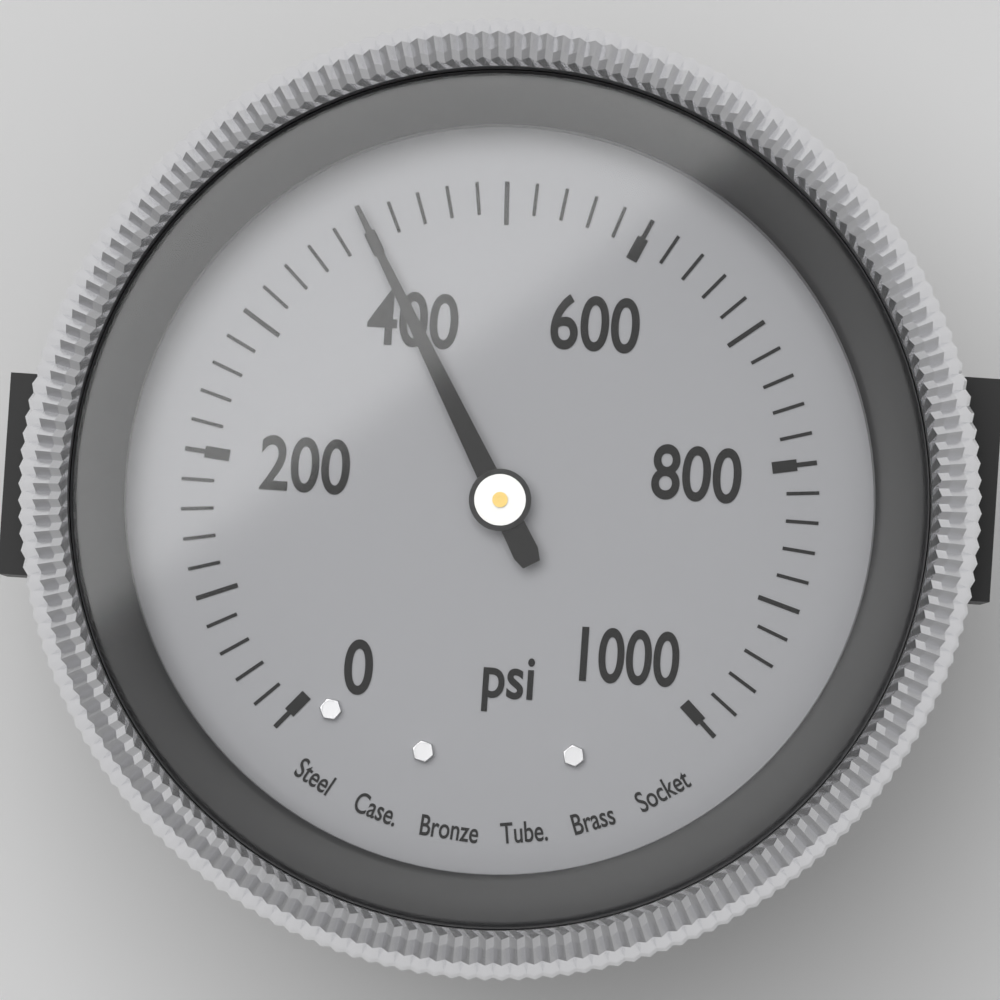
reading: 400 psi
